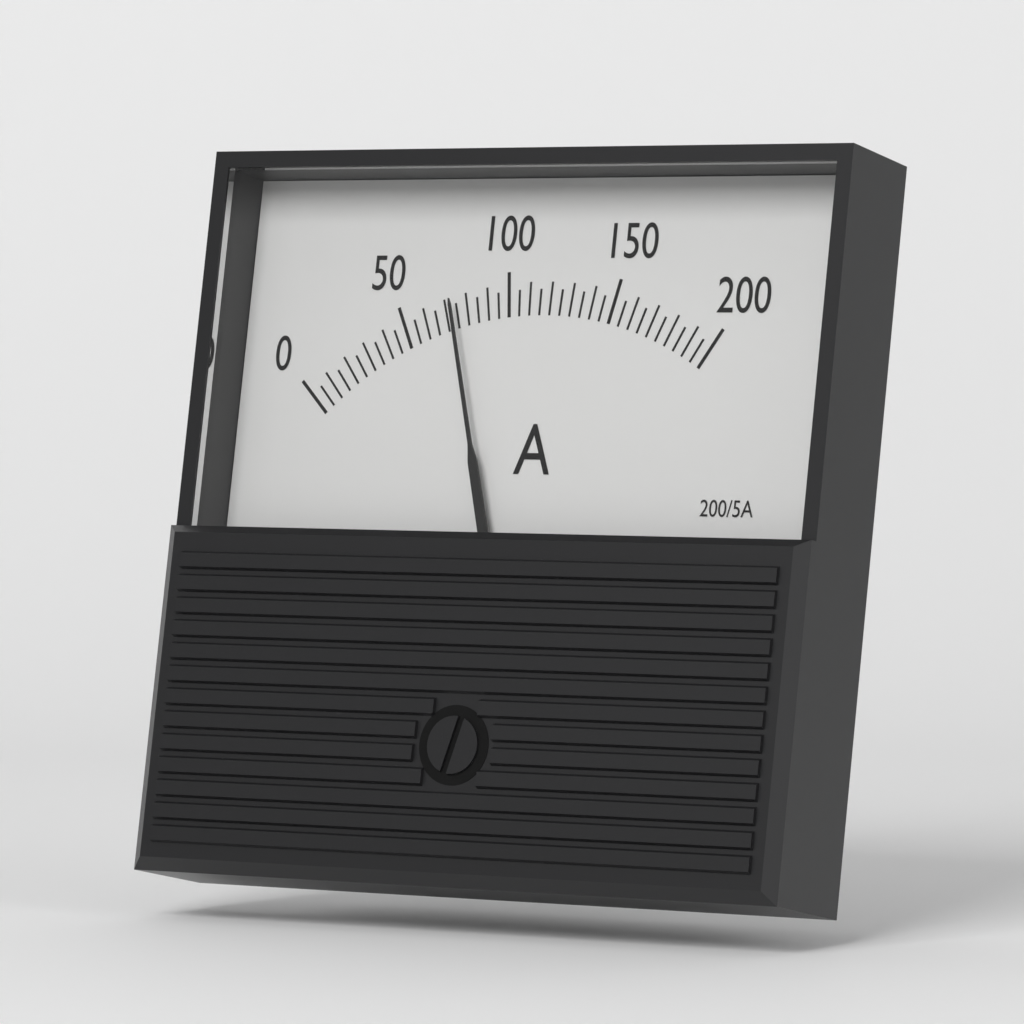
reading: 75 A
